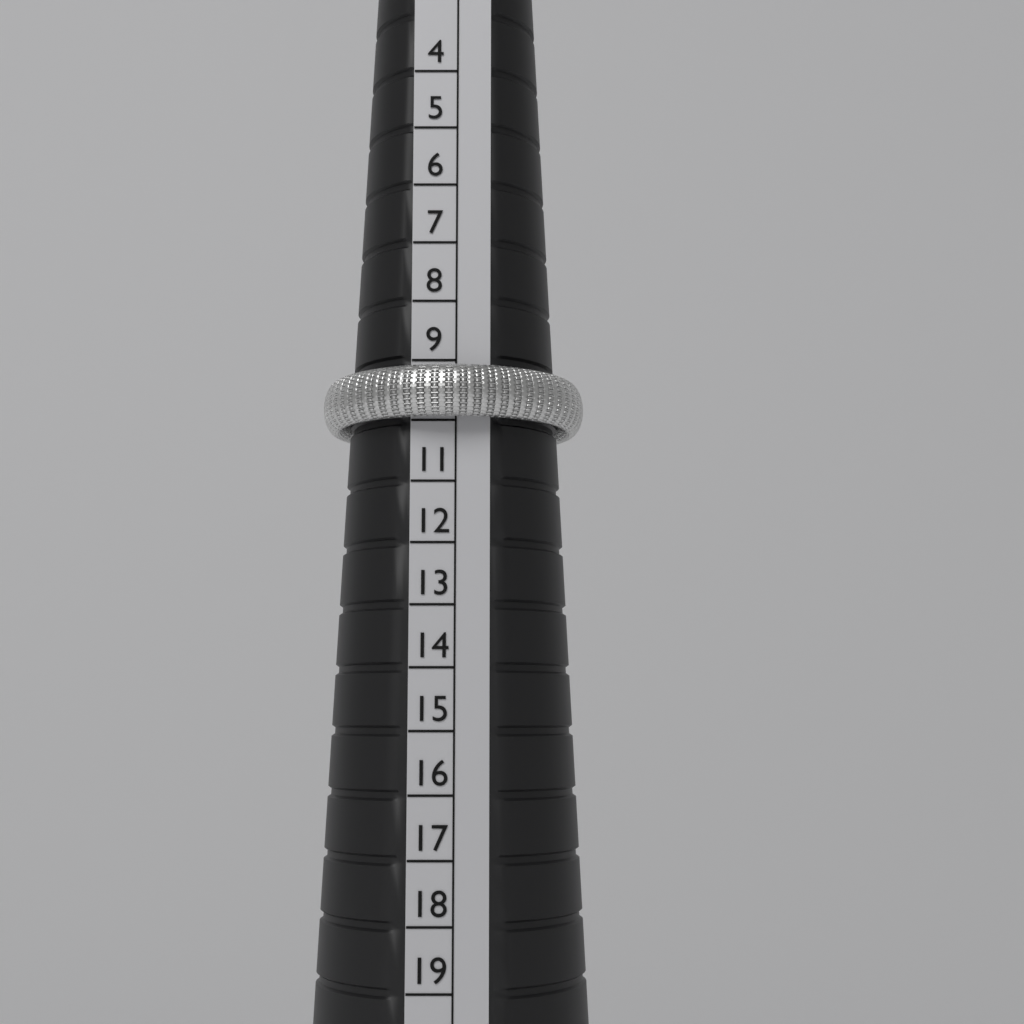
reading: 10 (no unit)
